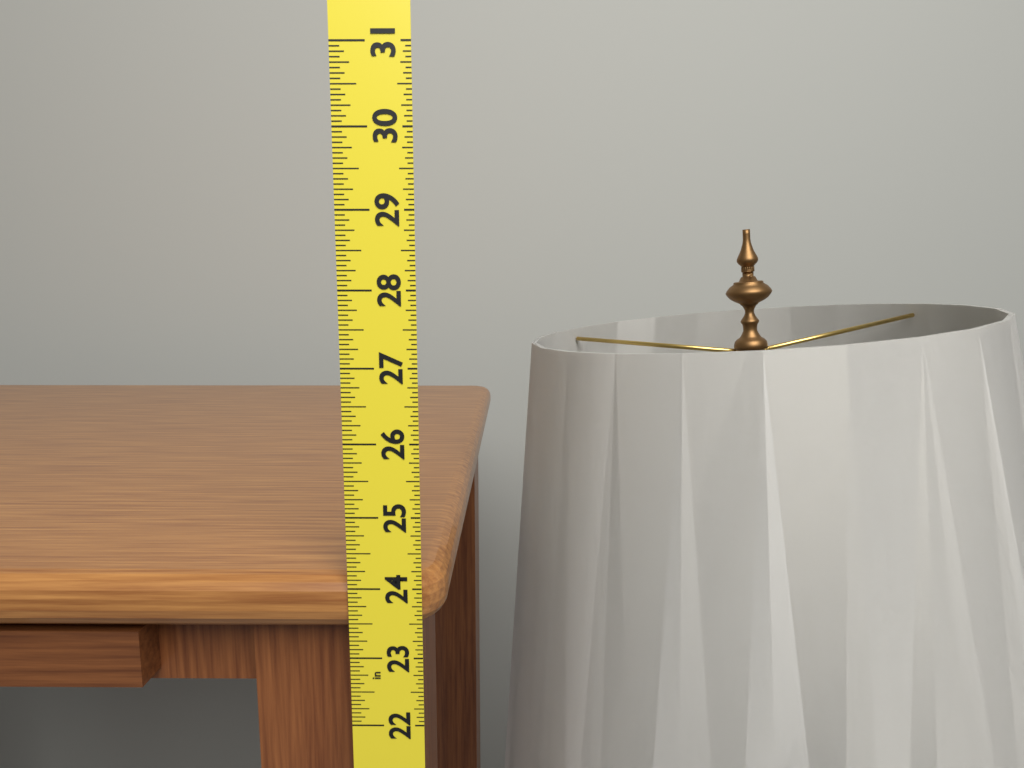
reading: 24.1250 in
